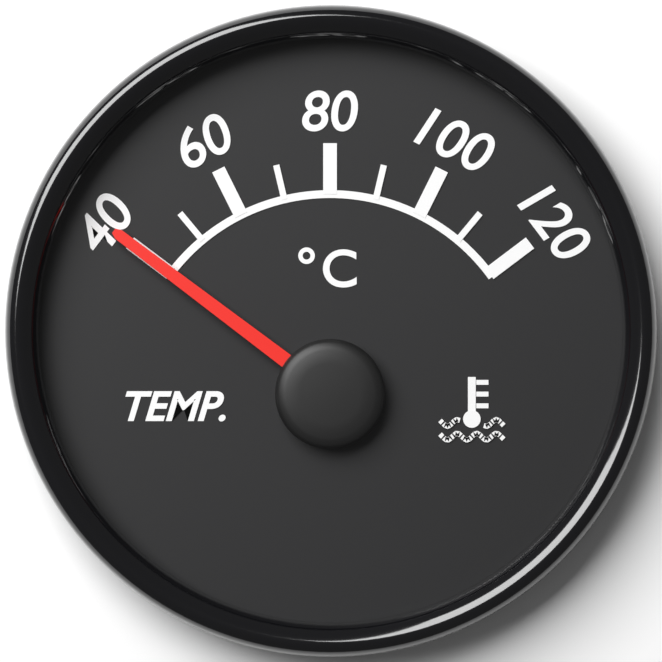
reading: 40 °C
